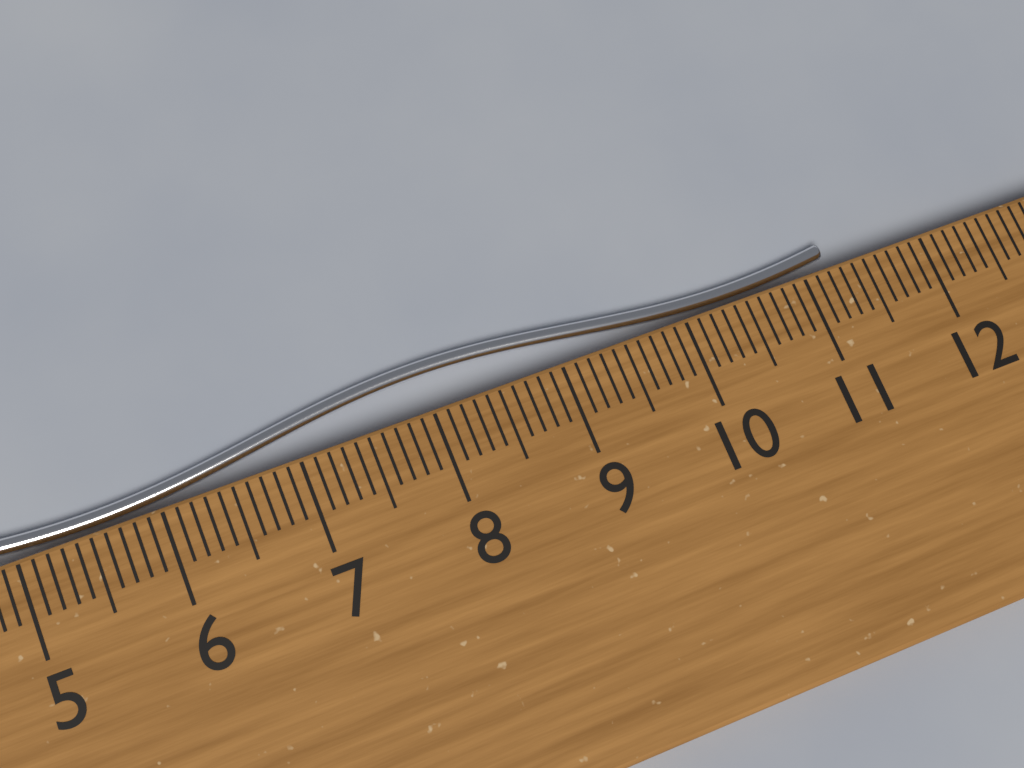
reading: 11.3 cm
